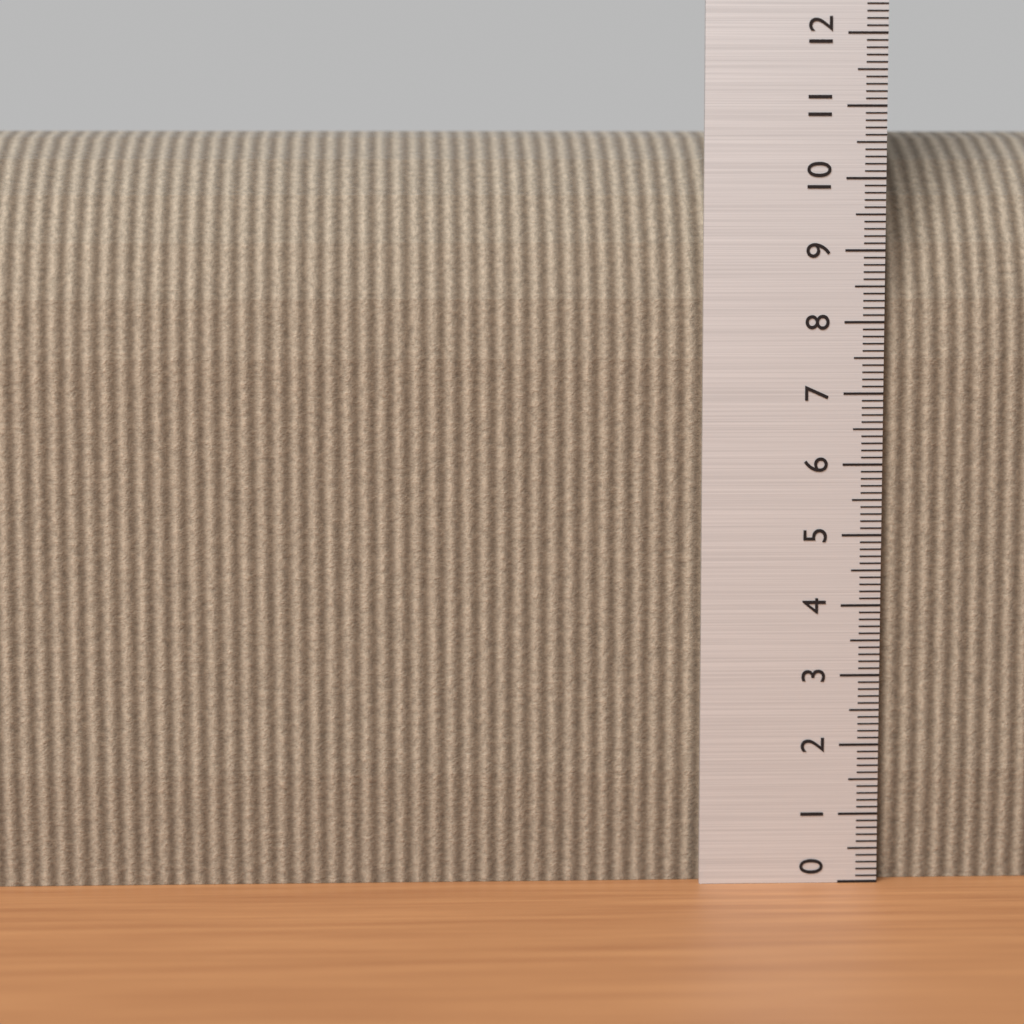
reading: 10.7 (no unit)
